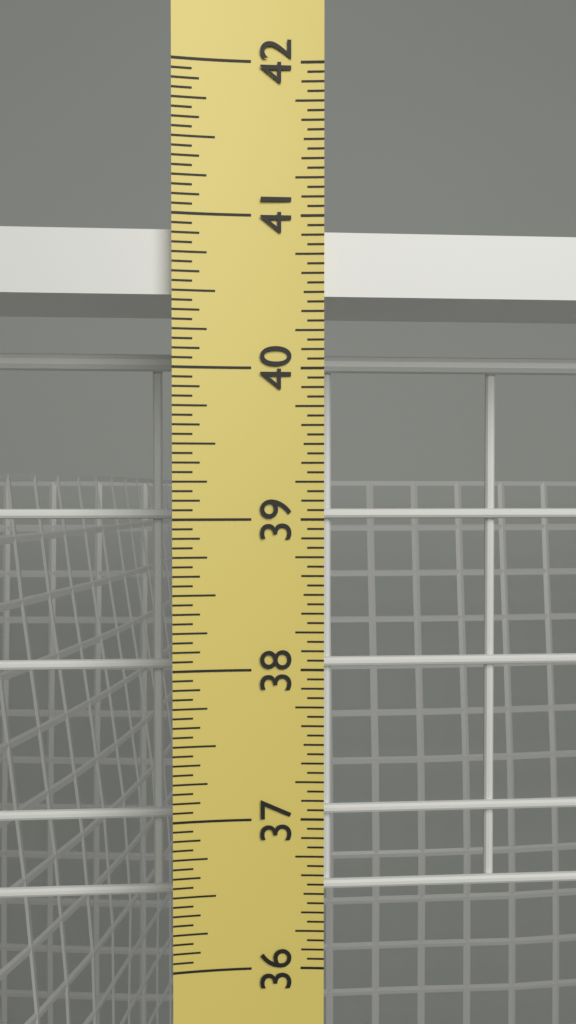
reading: 40.9375 in
